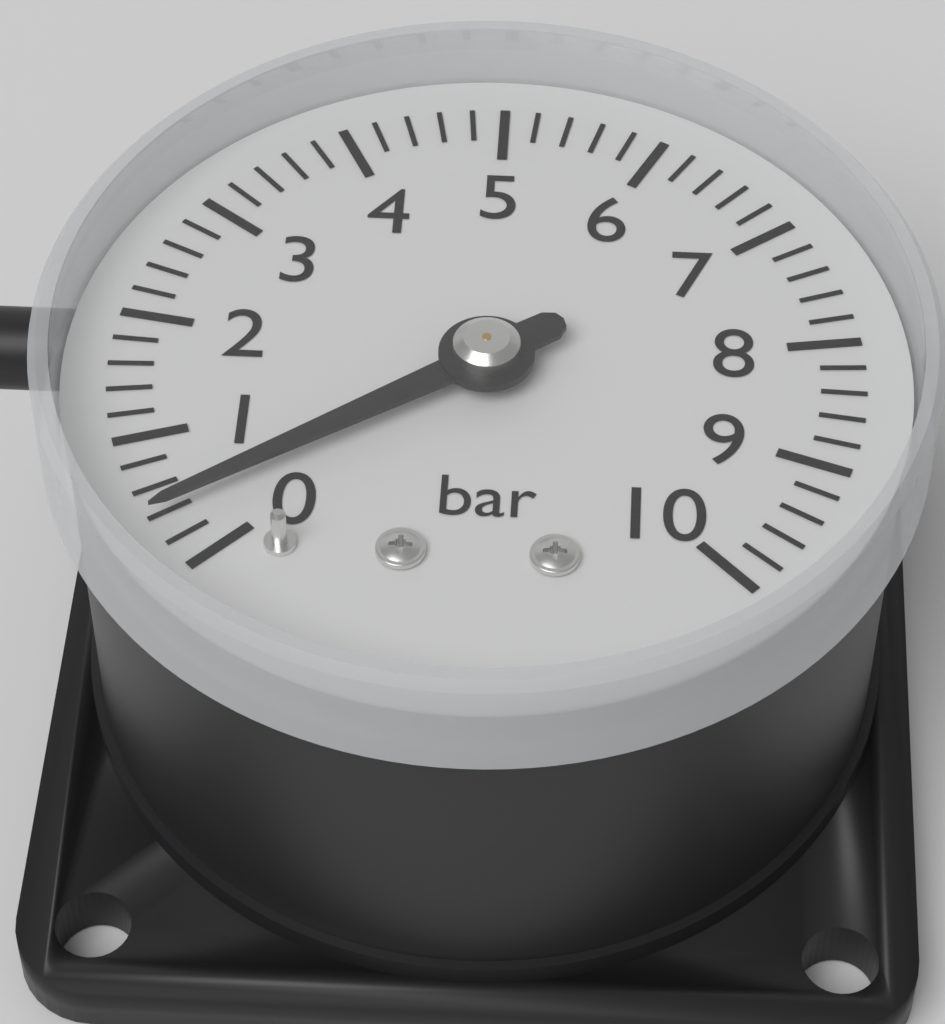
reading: 0.4 bar
